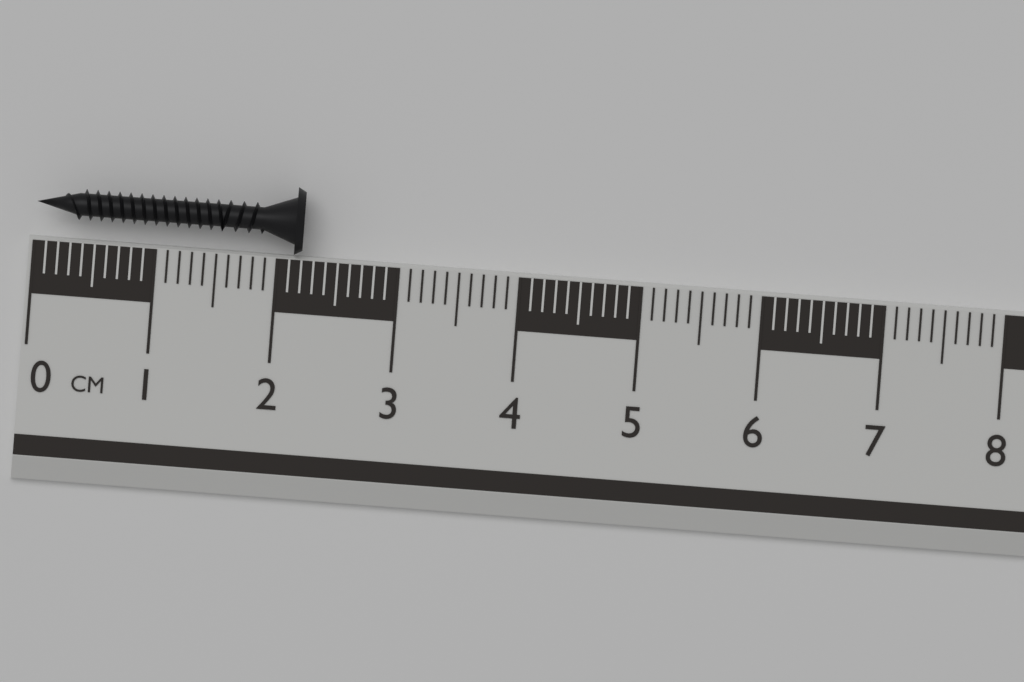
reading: 2.2 cm
